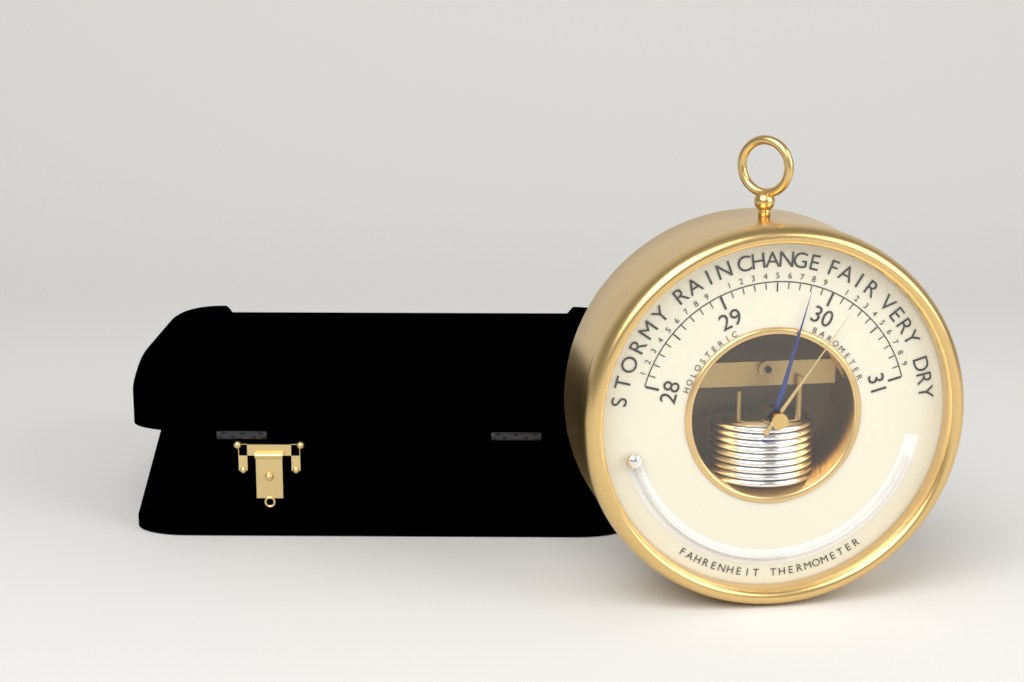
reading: 29.8 inHg
